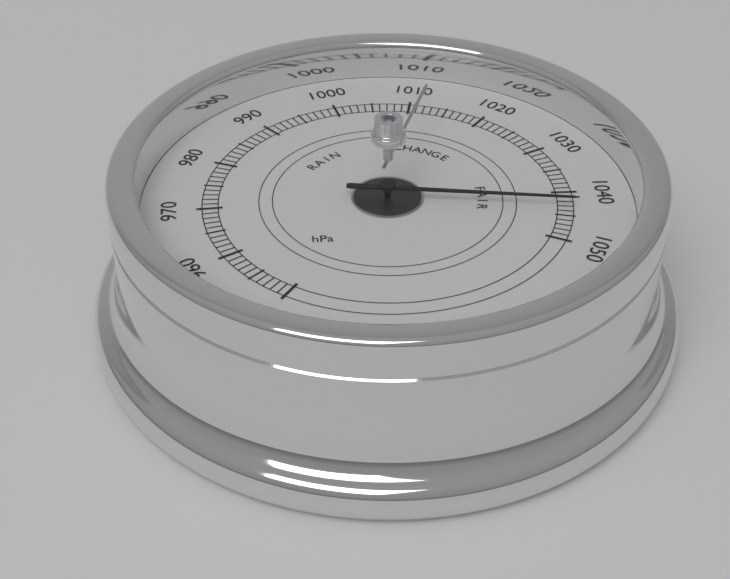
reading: 1043 hPa
